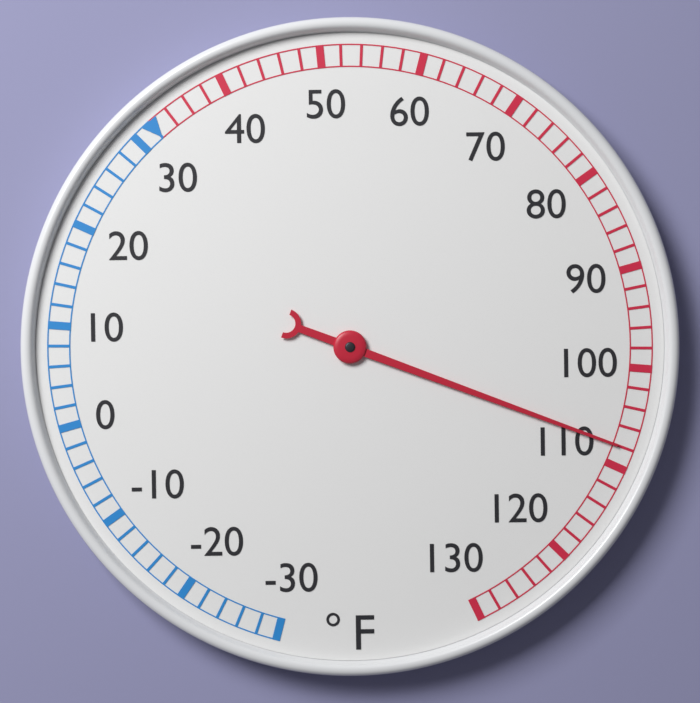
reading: 108 °F
